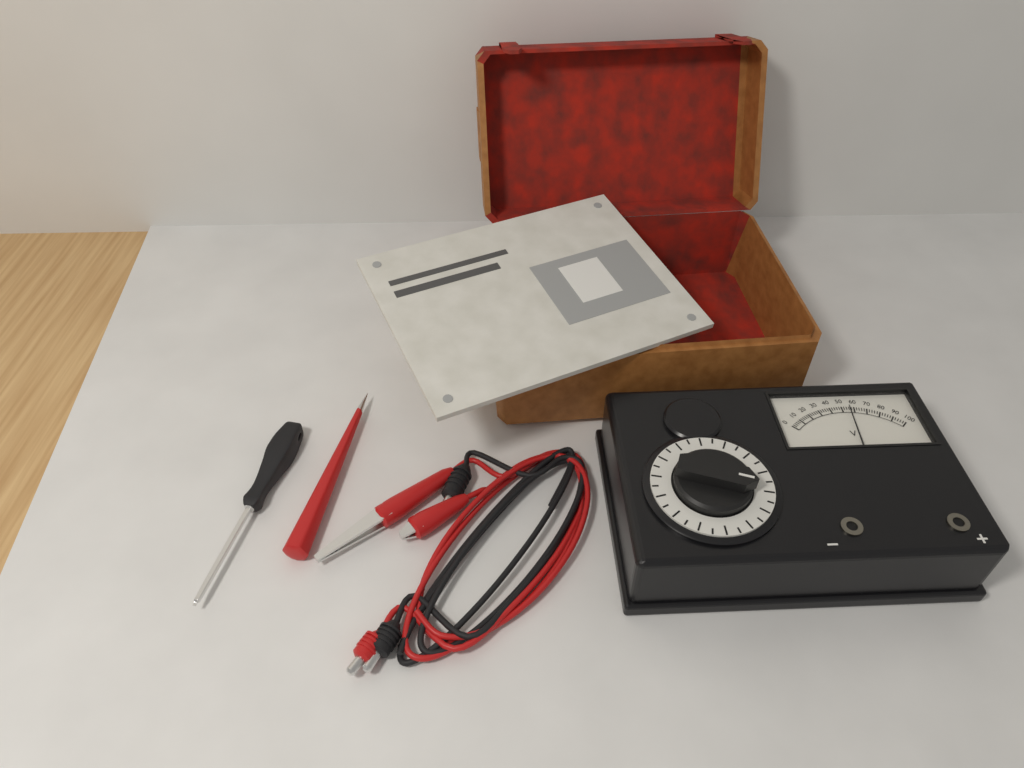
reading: 56 V
